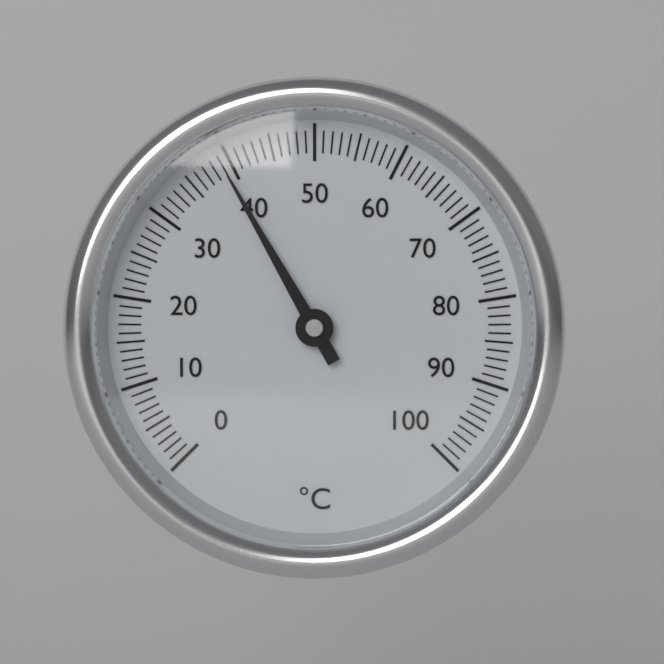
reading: 39 °C
